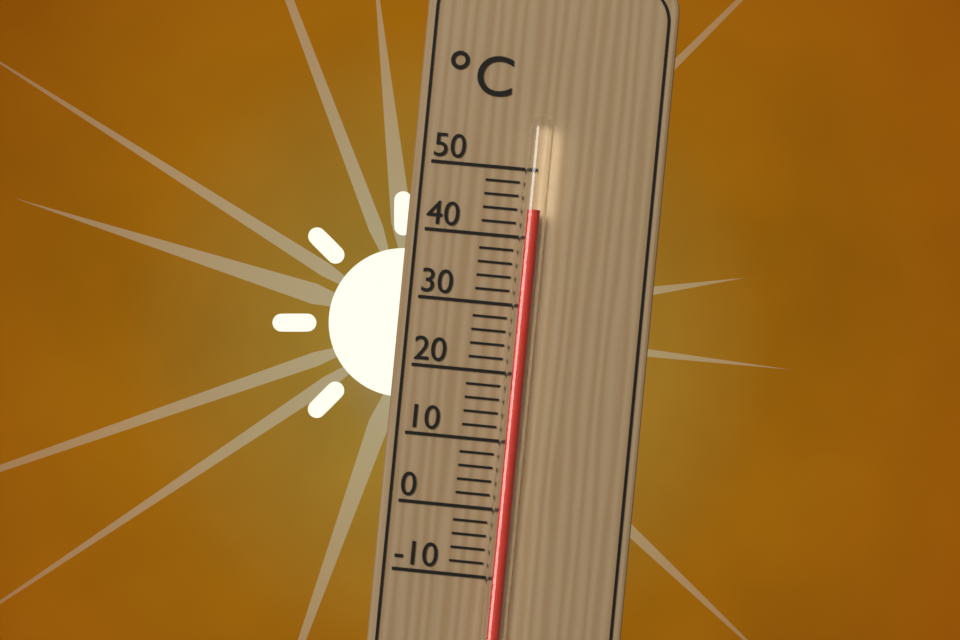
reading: 44 °C
